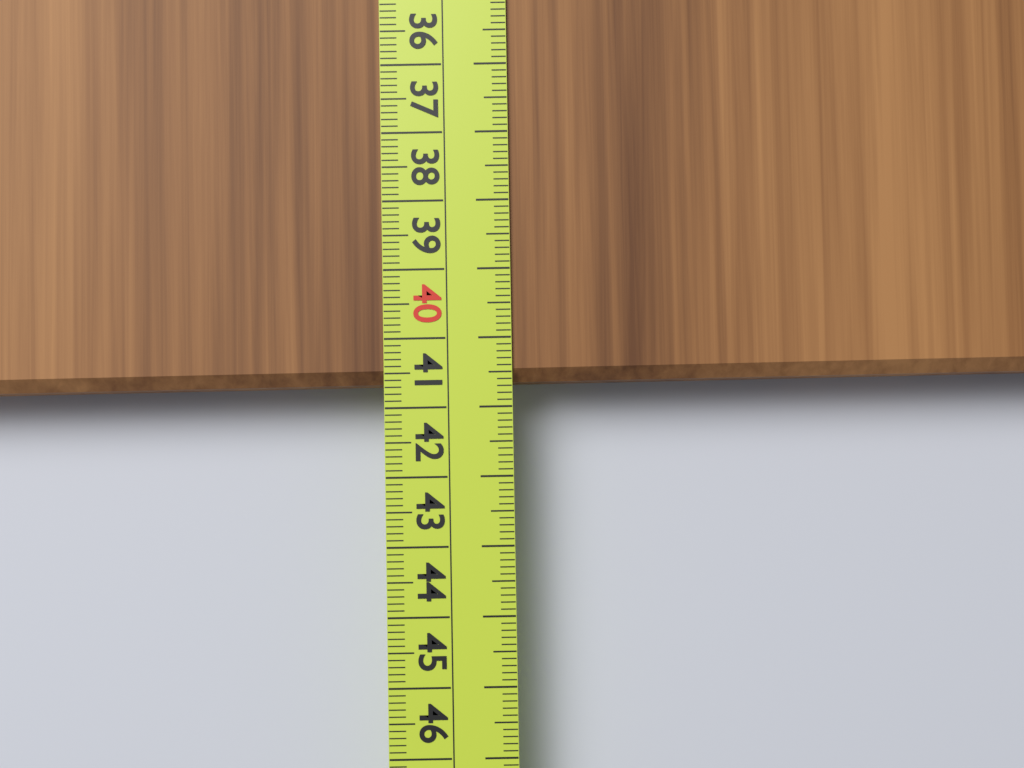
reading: 40.7 cm
